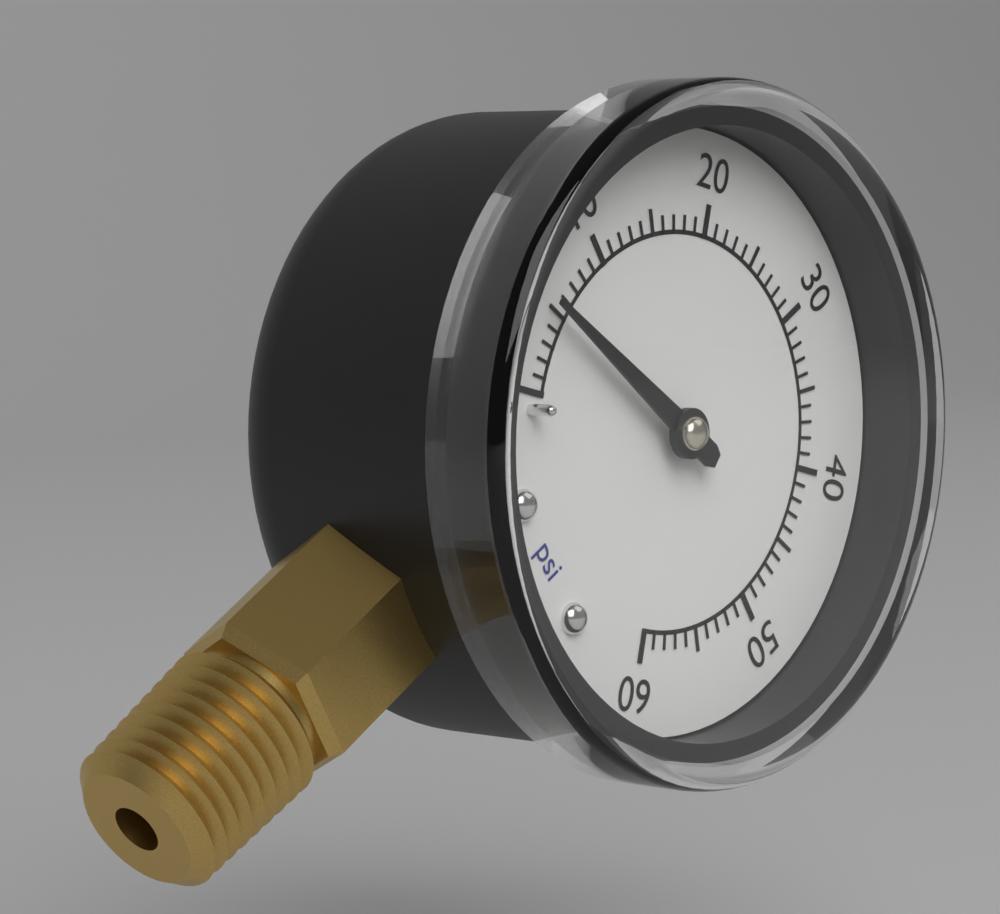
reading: 5 psi
